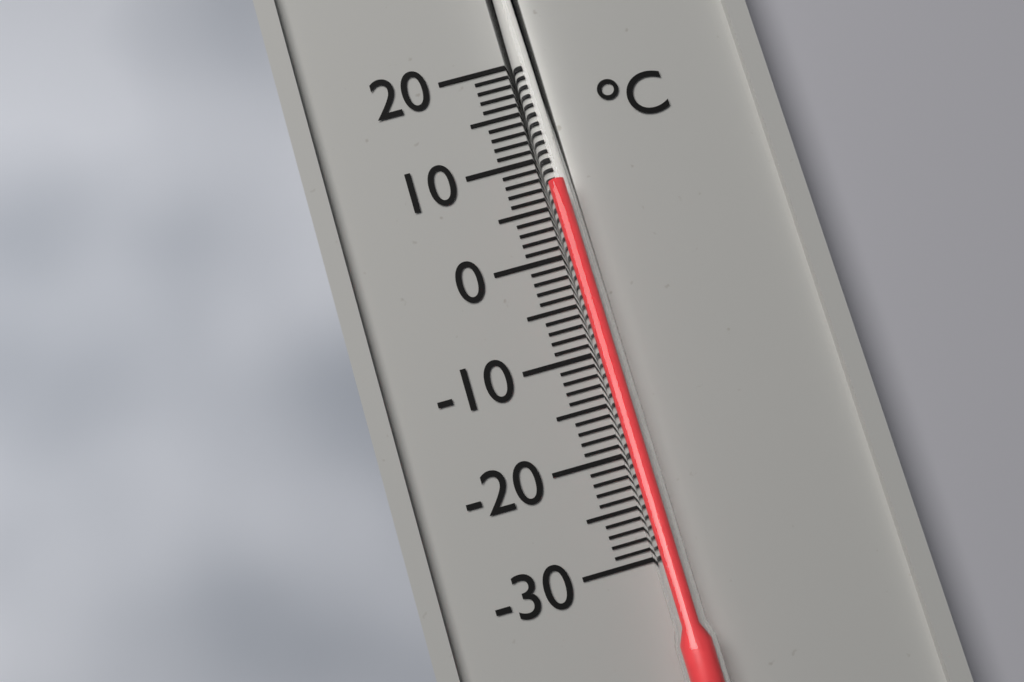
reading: 7 °C
